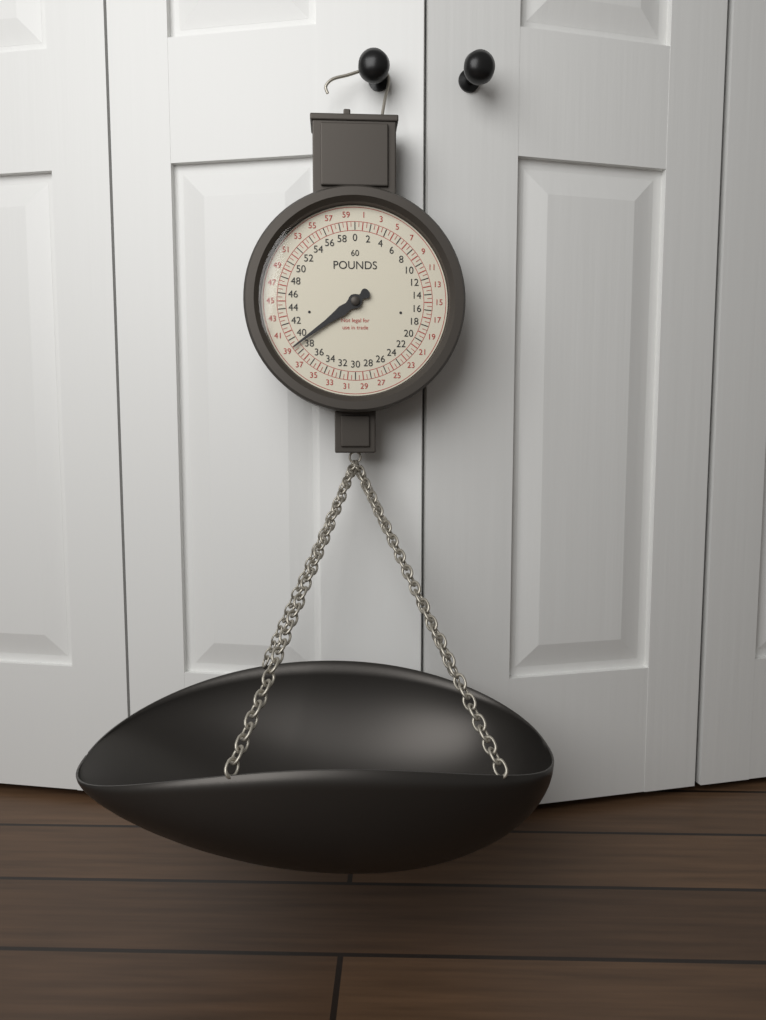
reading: 39.0 lb
